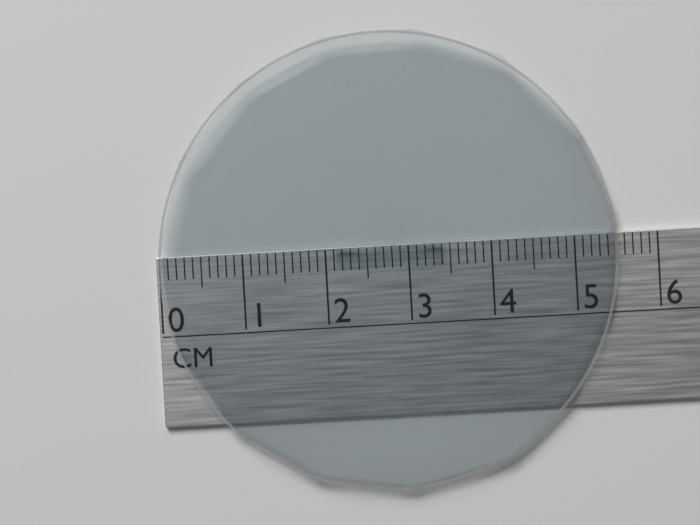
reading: 5.5 cm
